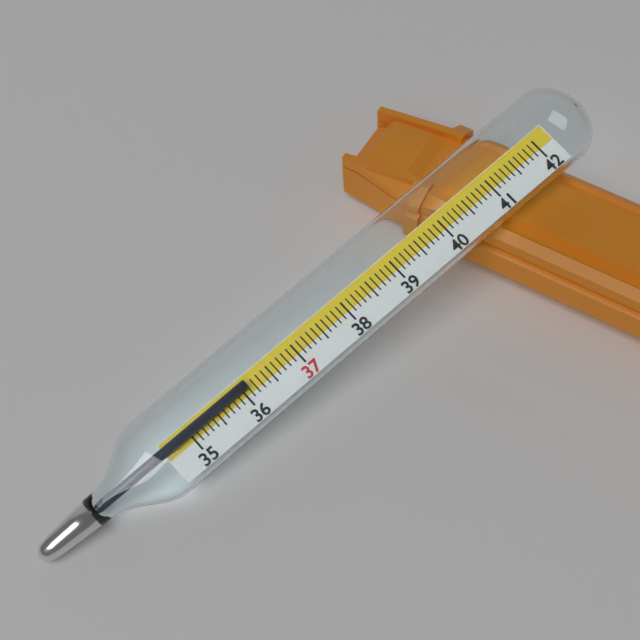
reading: 36.1 (no unit)
